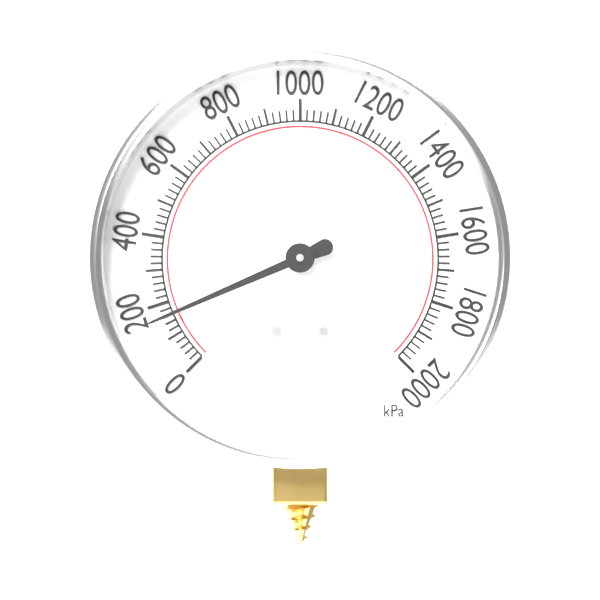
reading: 160 kPa
